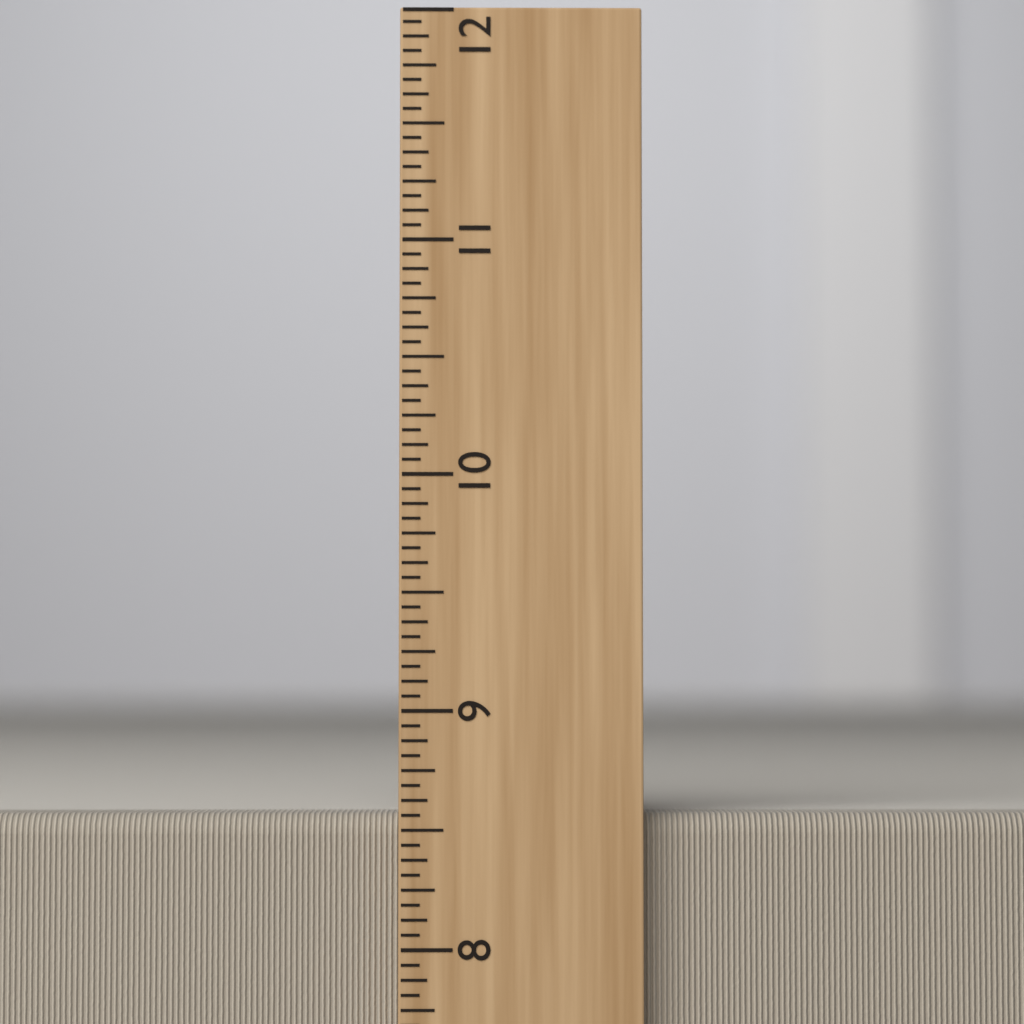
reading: 8.5625 inch
